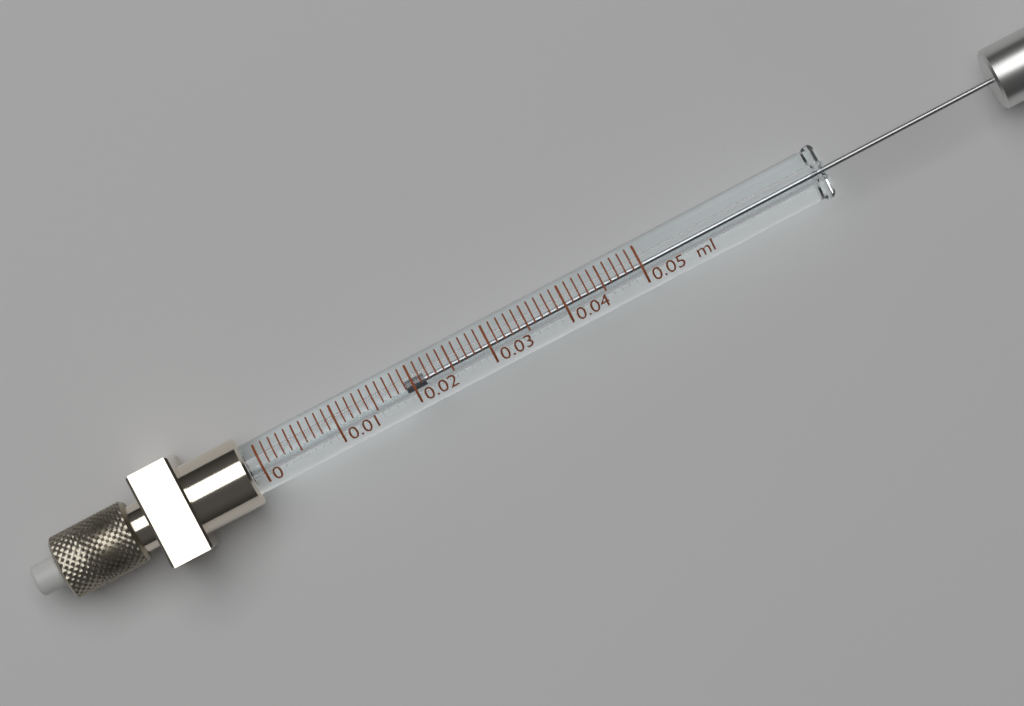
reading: 0.019 ml
